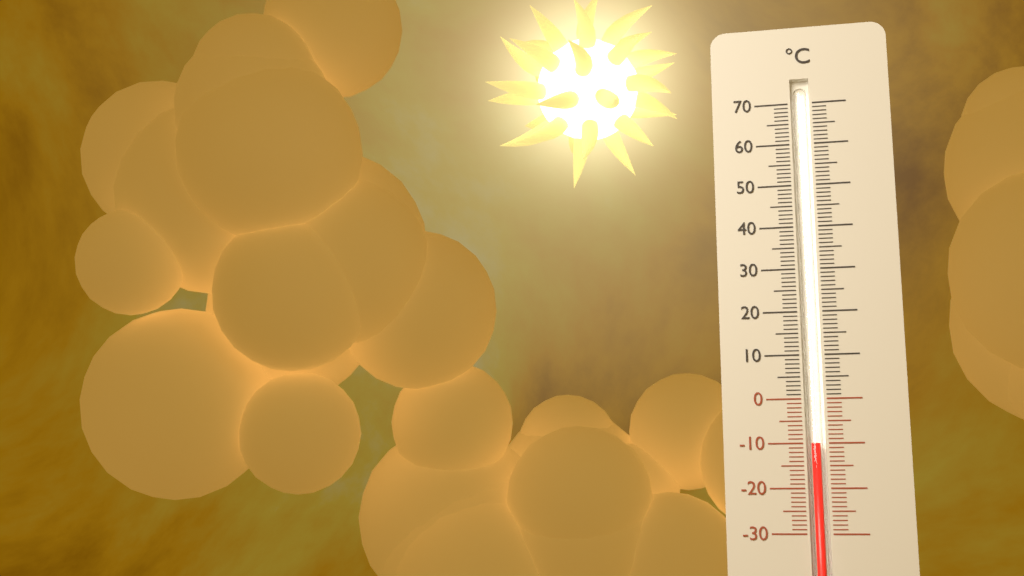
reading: -10 °C
